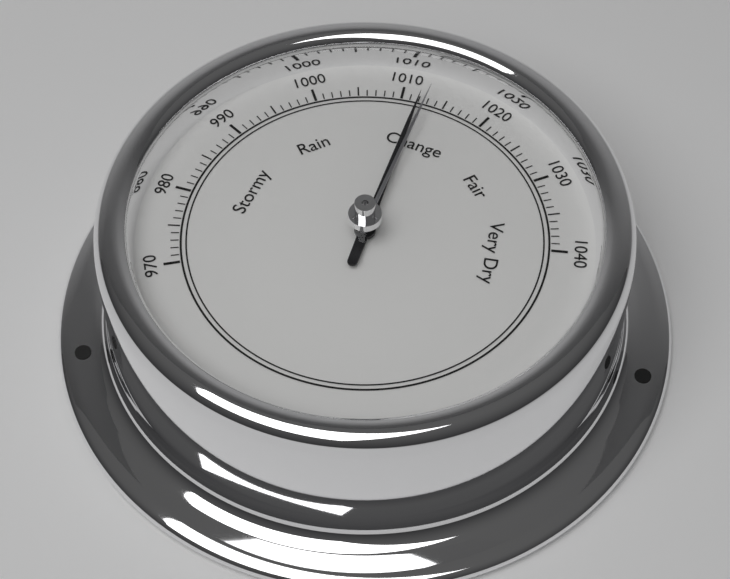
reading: 1012 (no unit)
